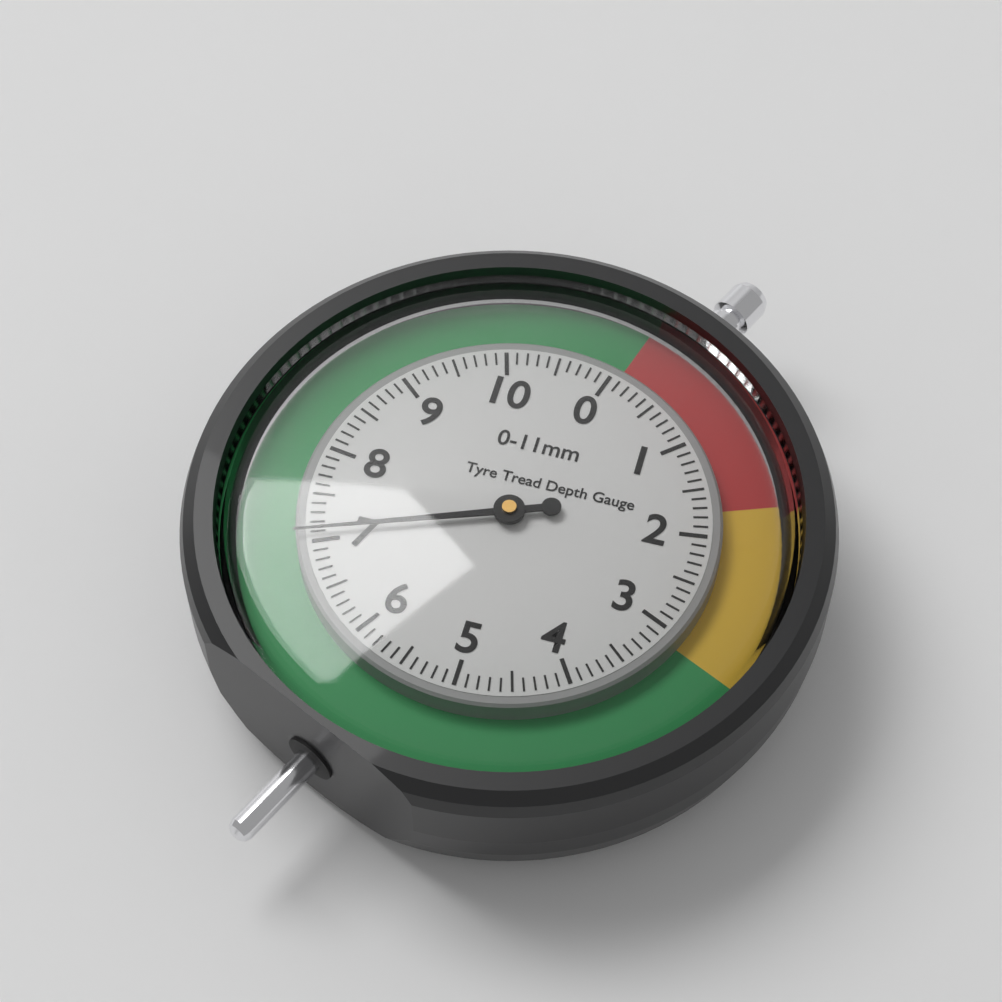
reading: 7.1 mm
